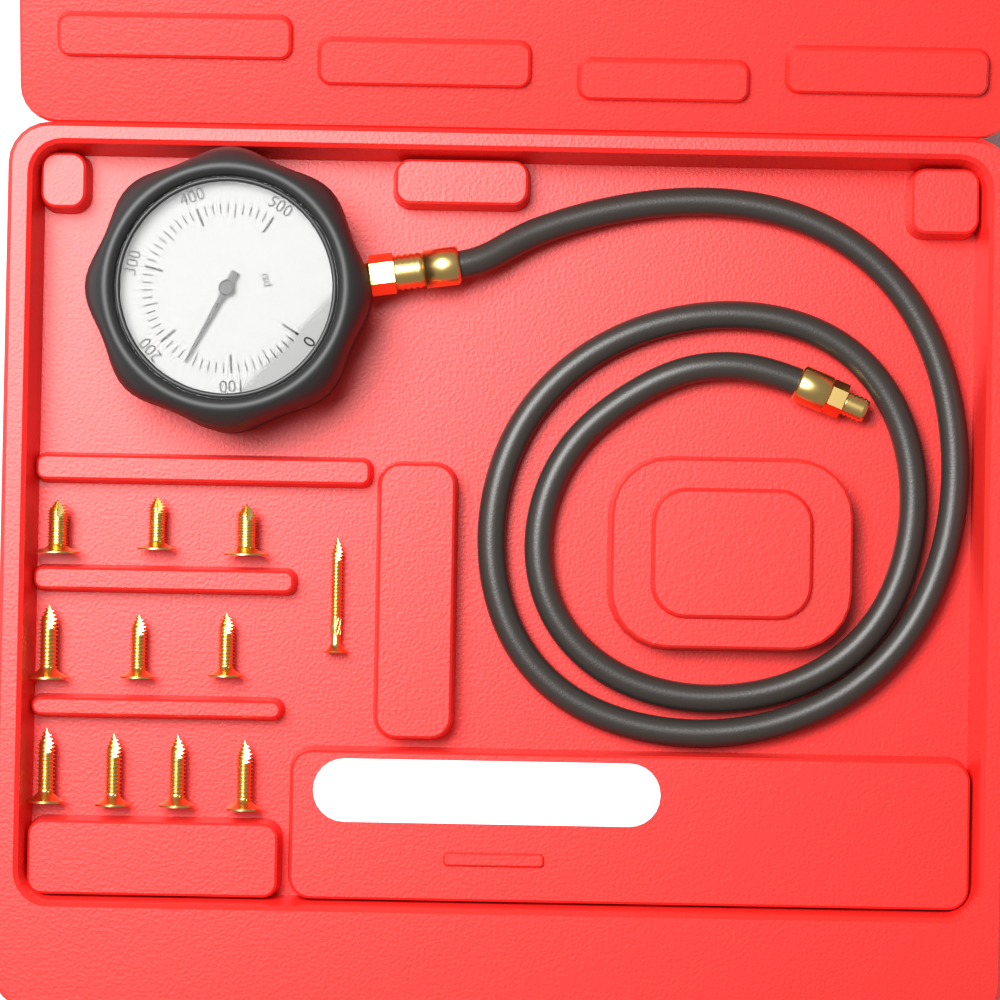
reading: 160 psi
